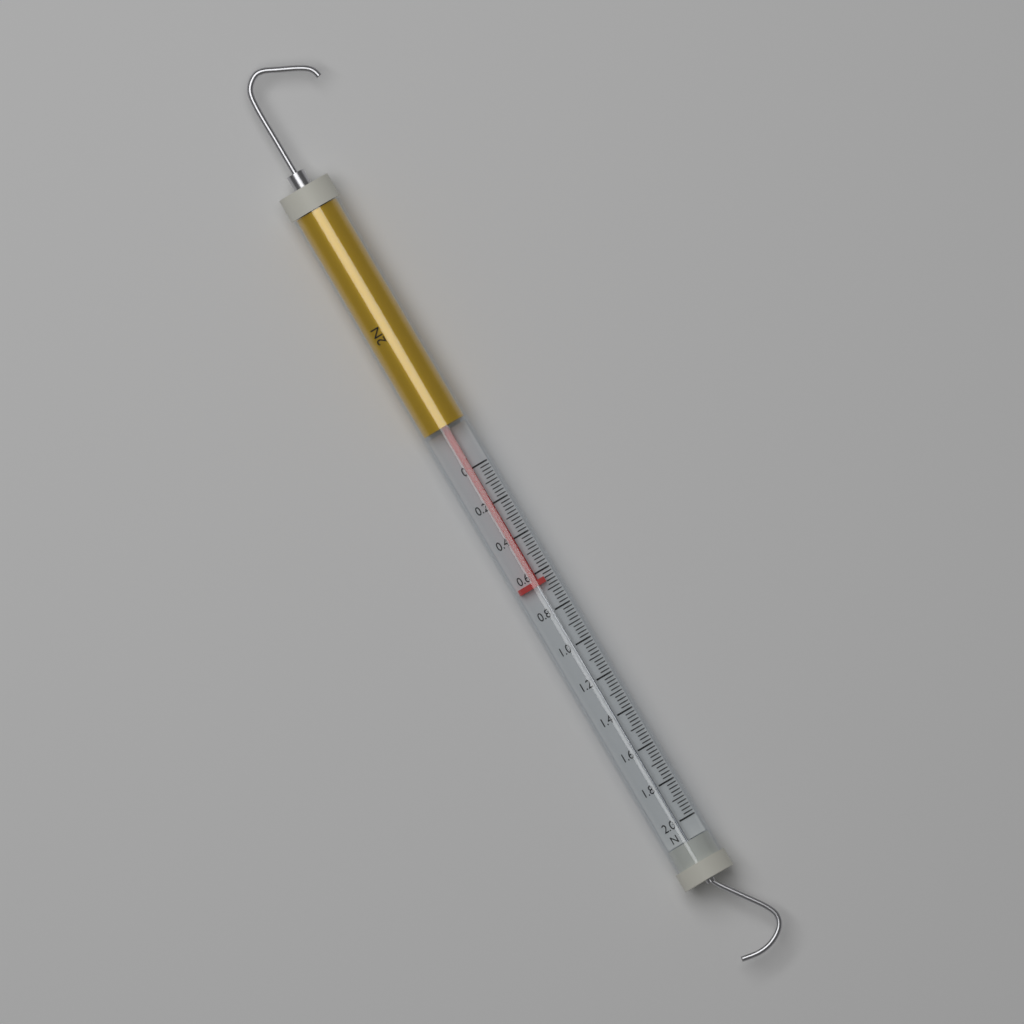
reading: 0.66 N
